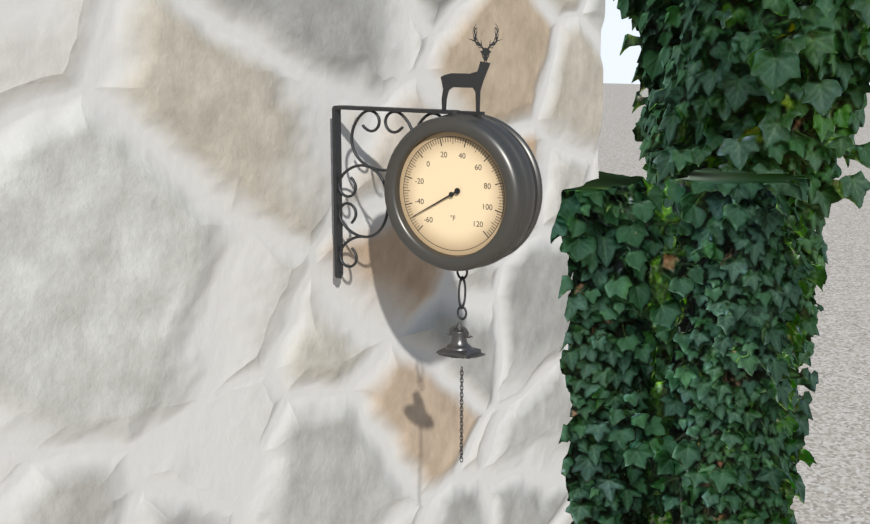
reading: -50 °F
